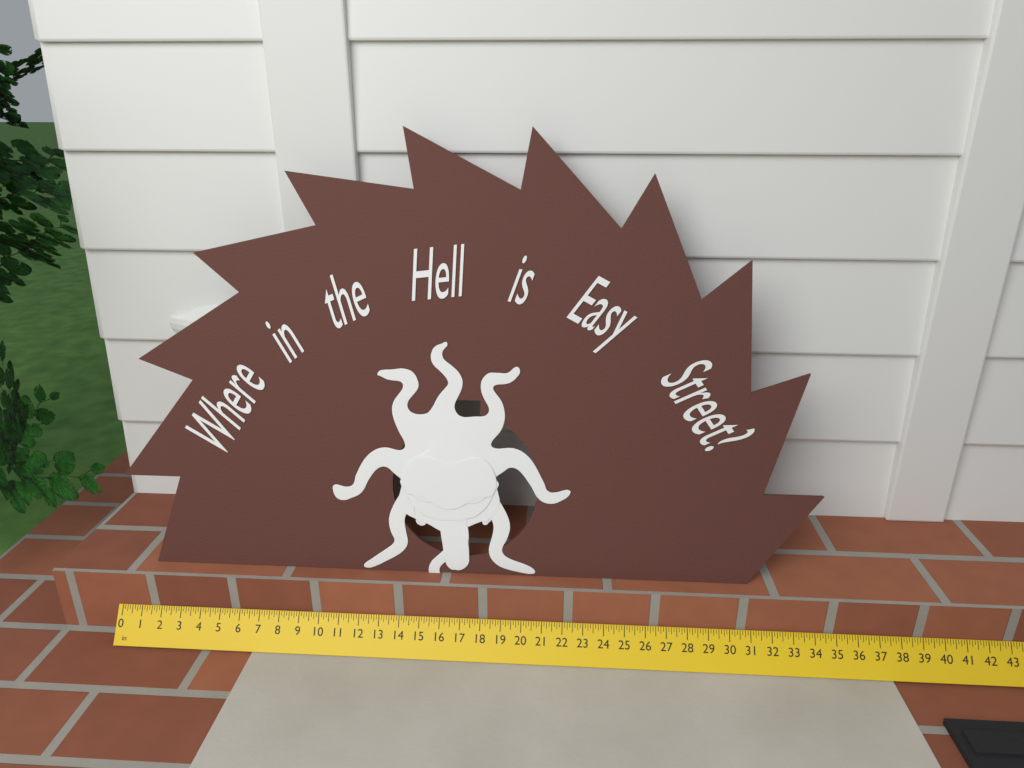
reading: 34.250 in
